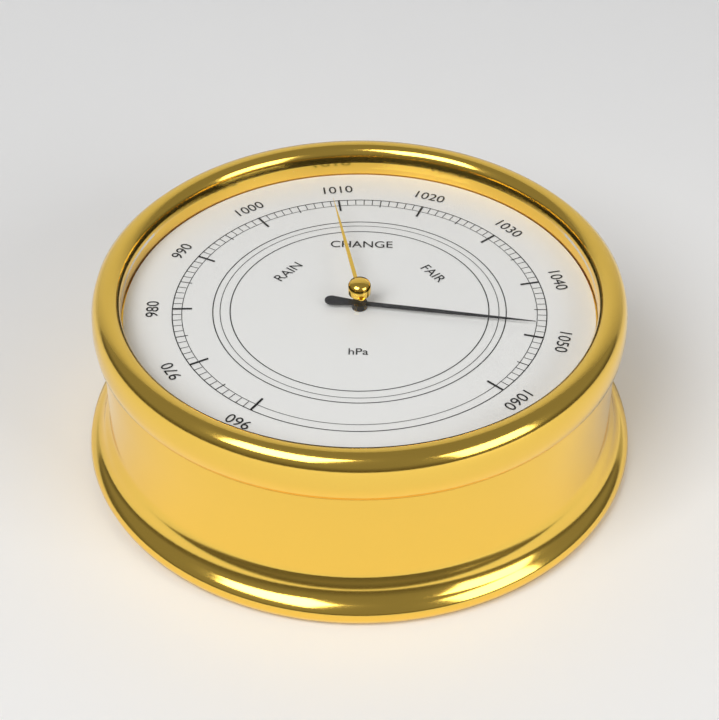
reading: 1048 hPa
